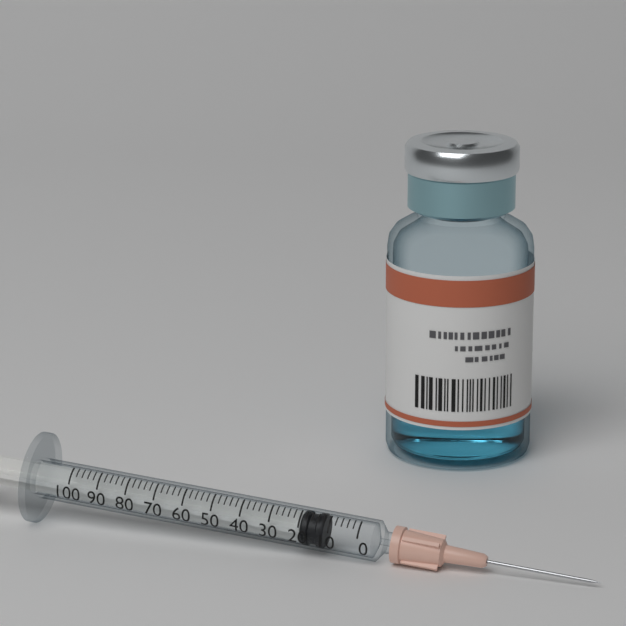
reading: 12 (no unit)
